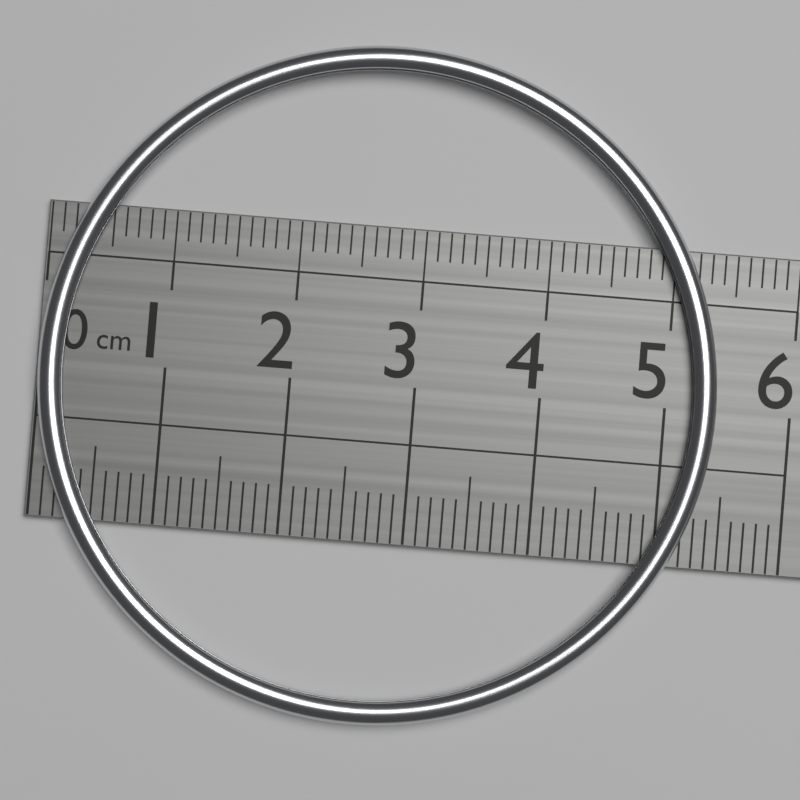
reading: 5.4 cm
